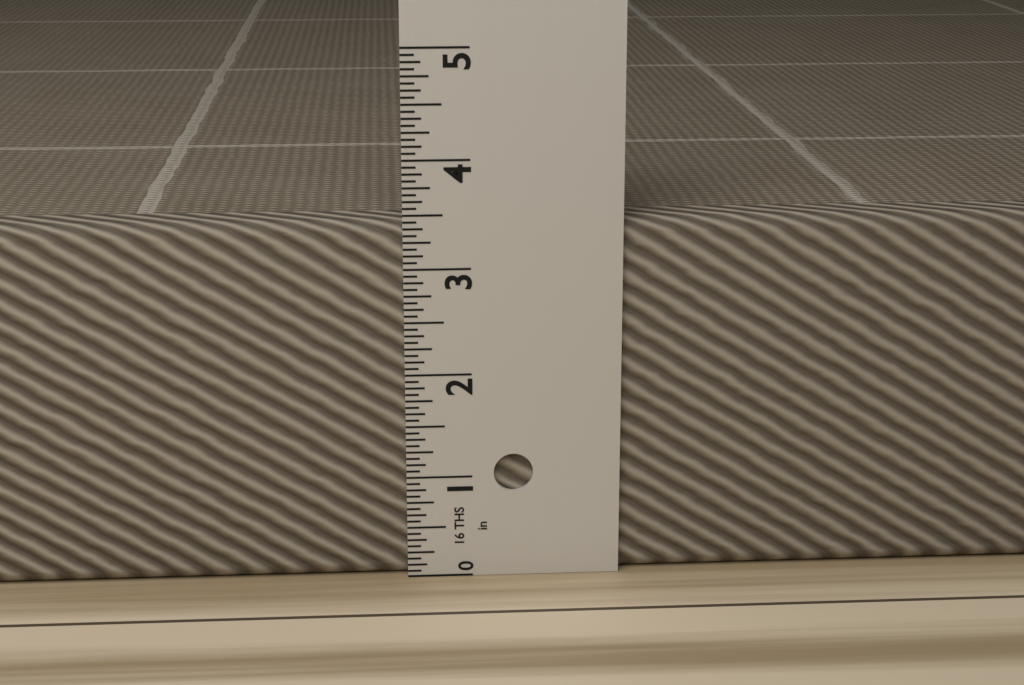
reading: 3.4375 in
